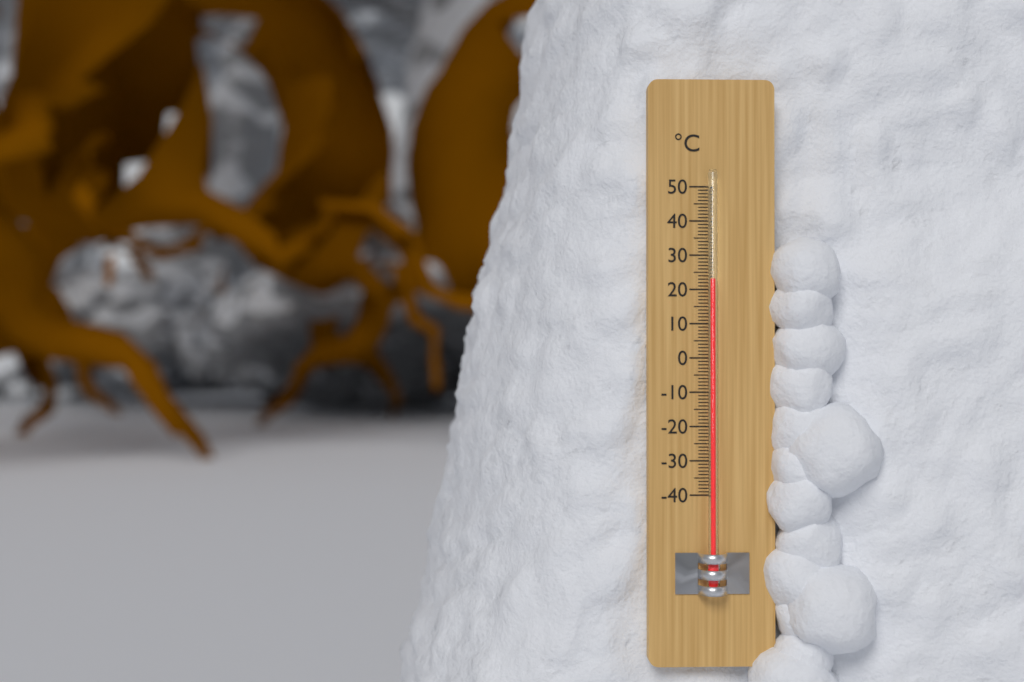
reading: 23 °C
